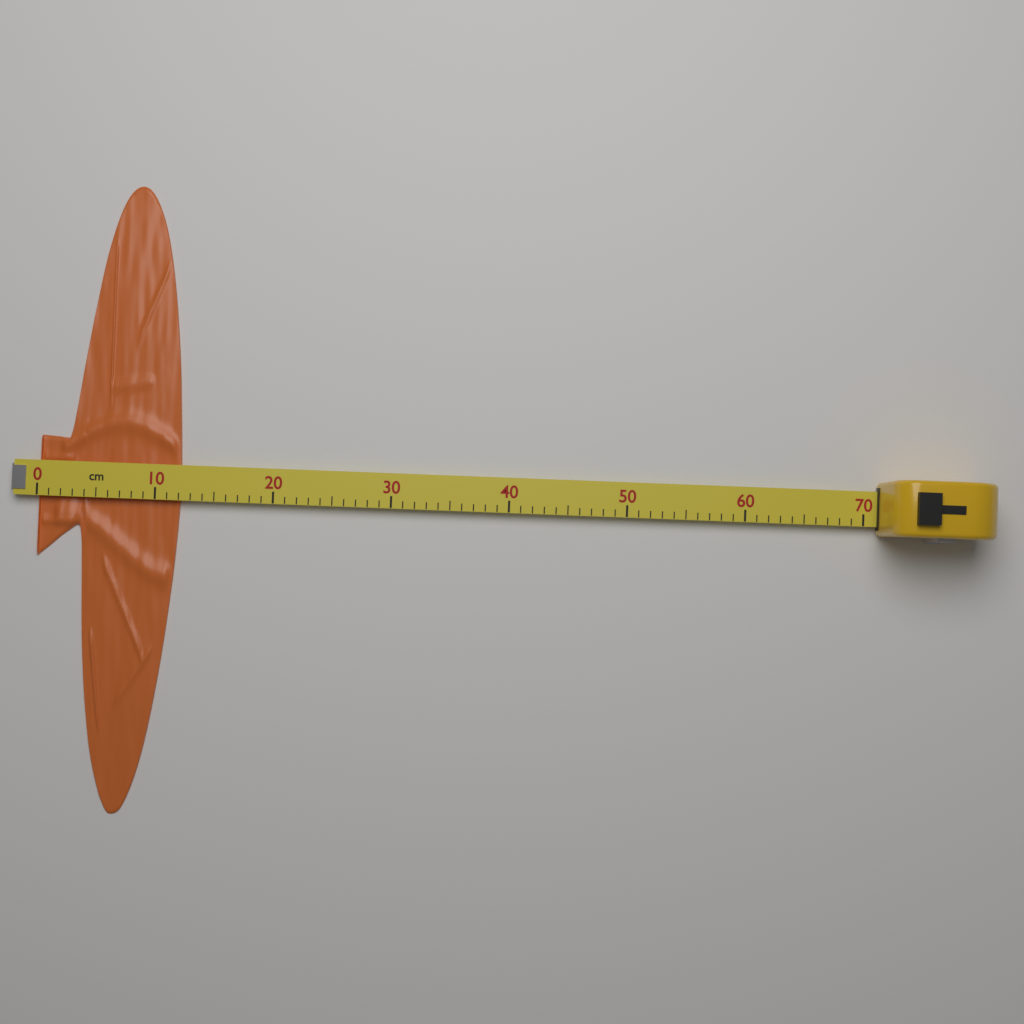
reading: 12 cm
